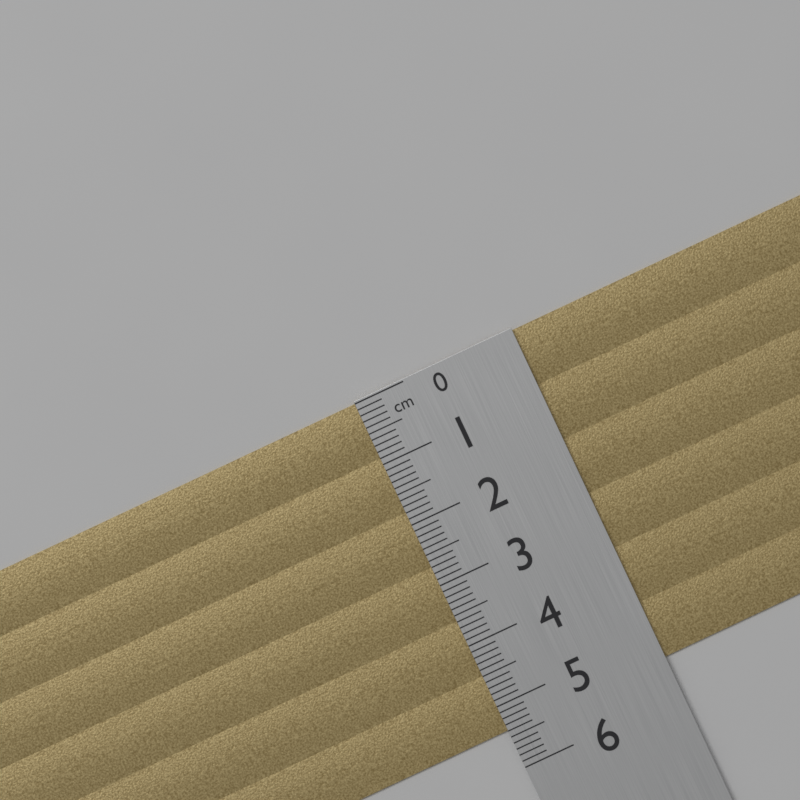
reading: 5.4 cm
